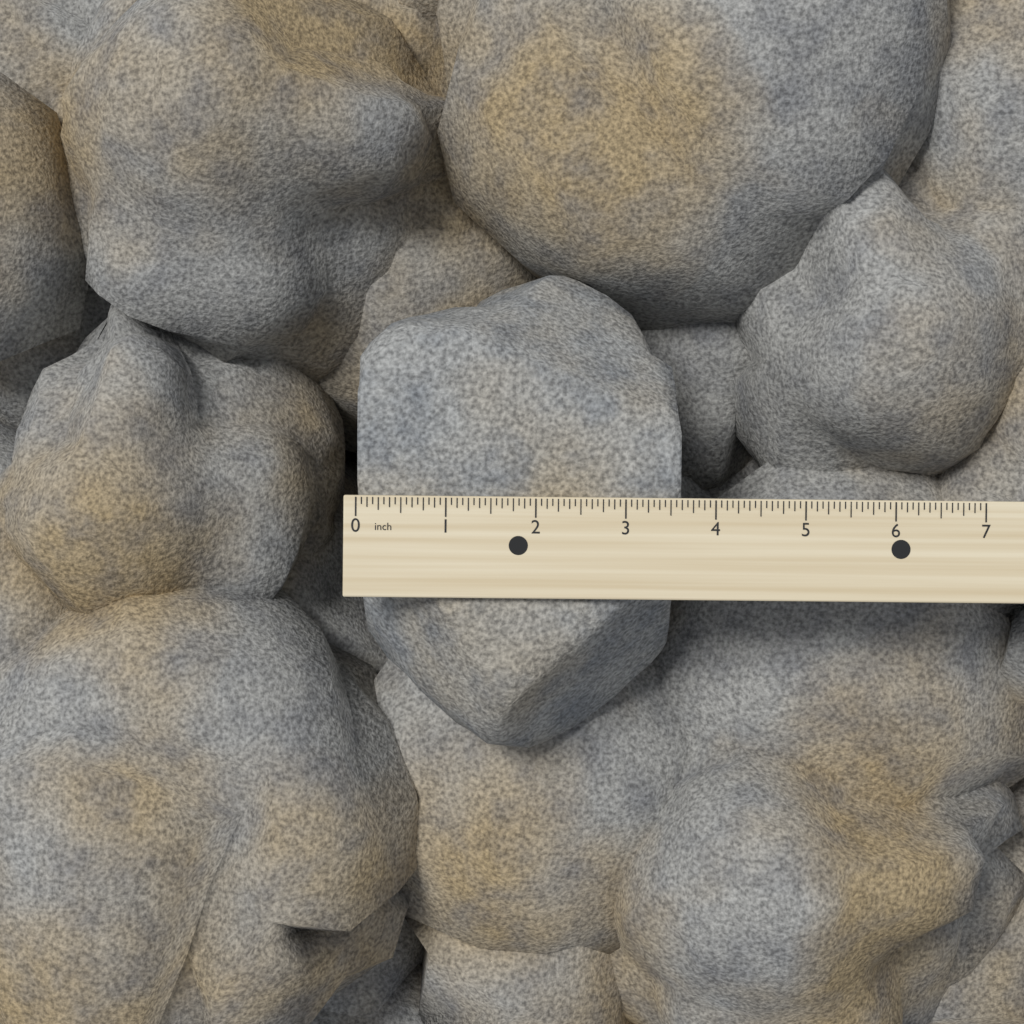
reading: 3.6250 inch
